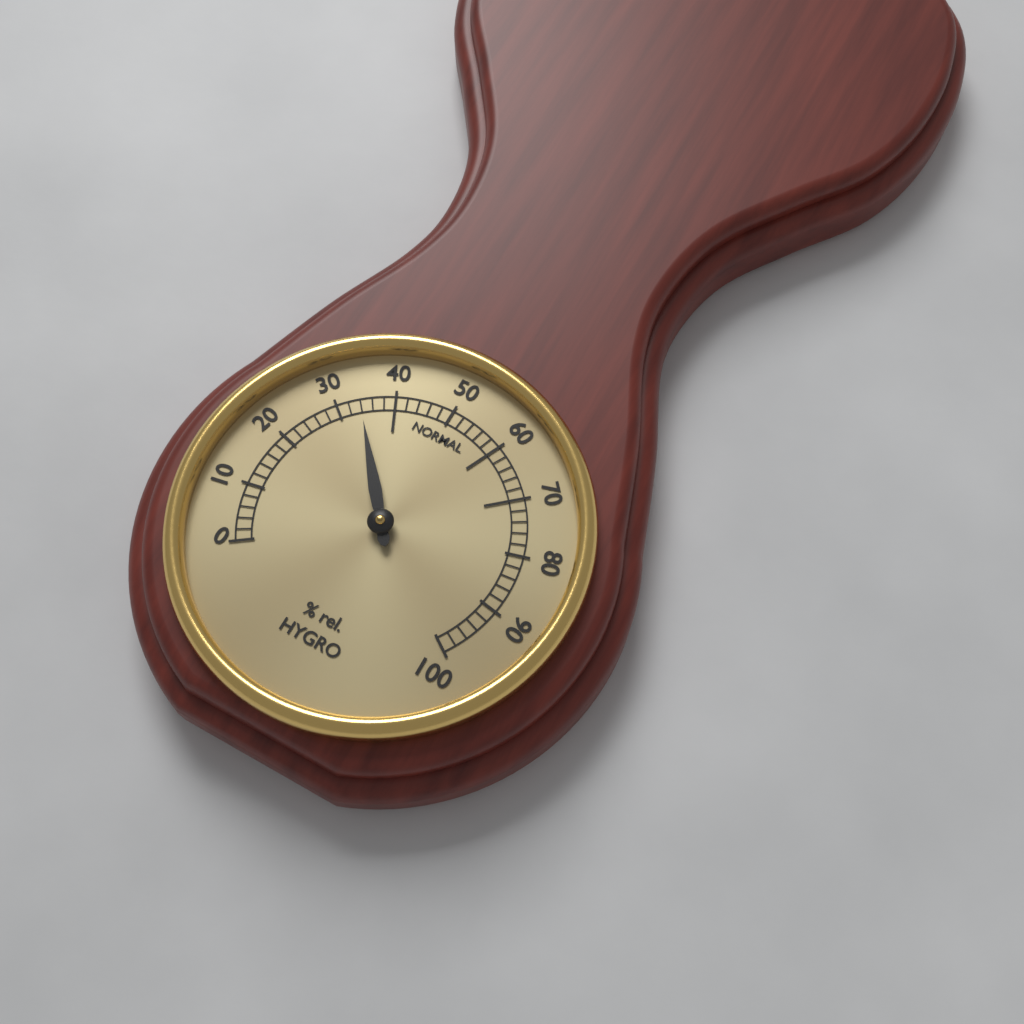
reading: 34 % rel.
